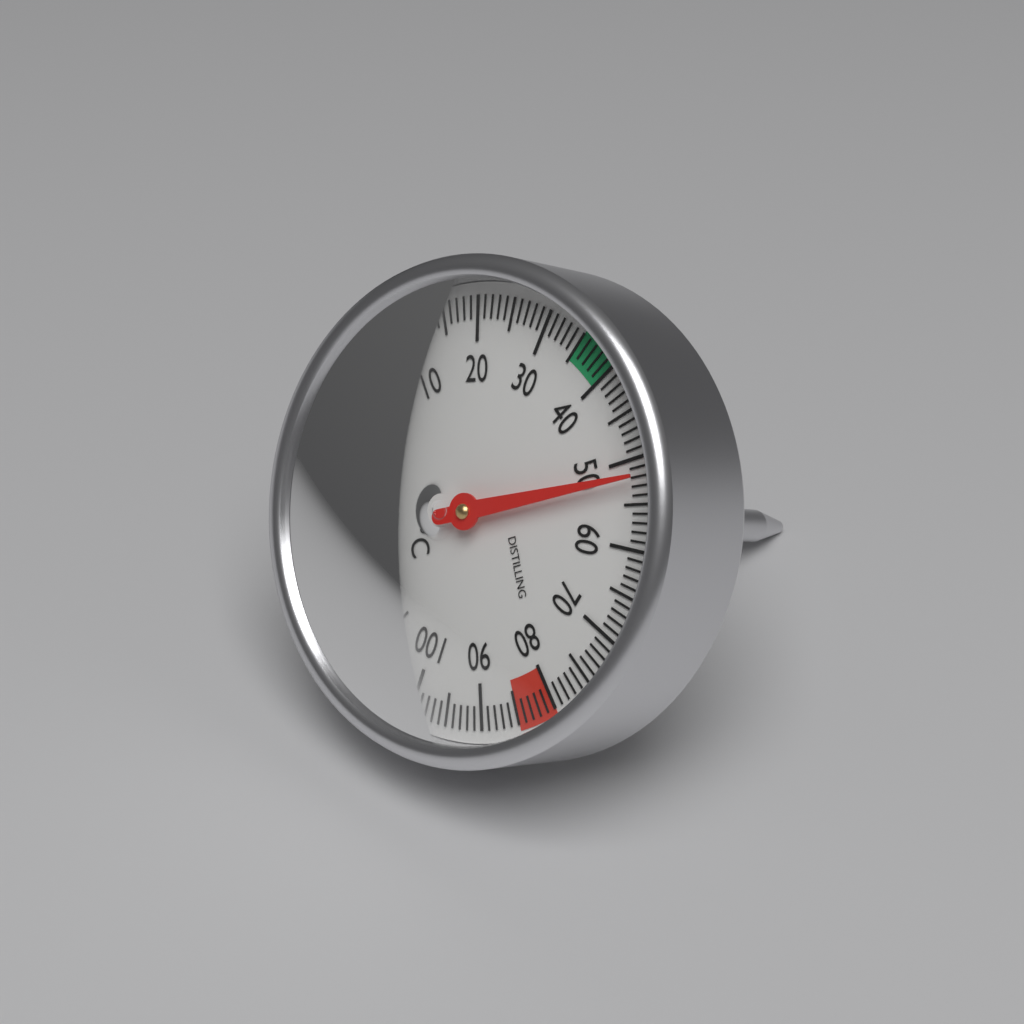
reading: 52 °C
